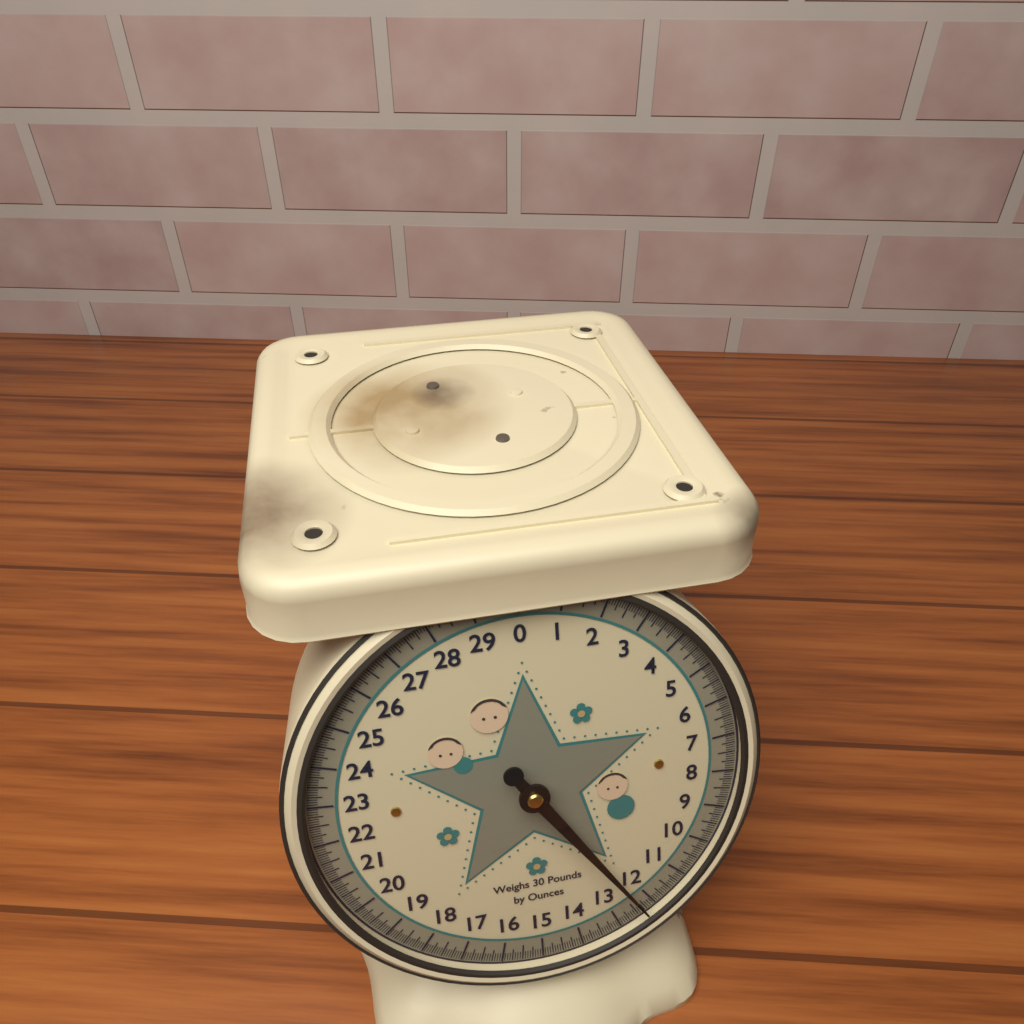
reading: 12.2500 lb
